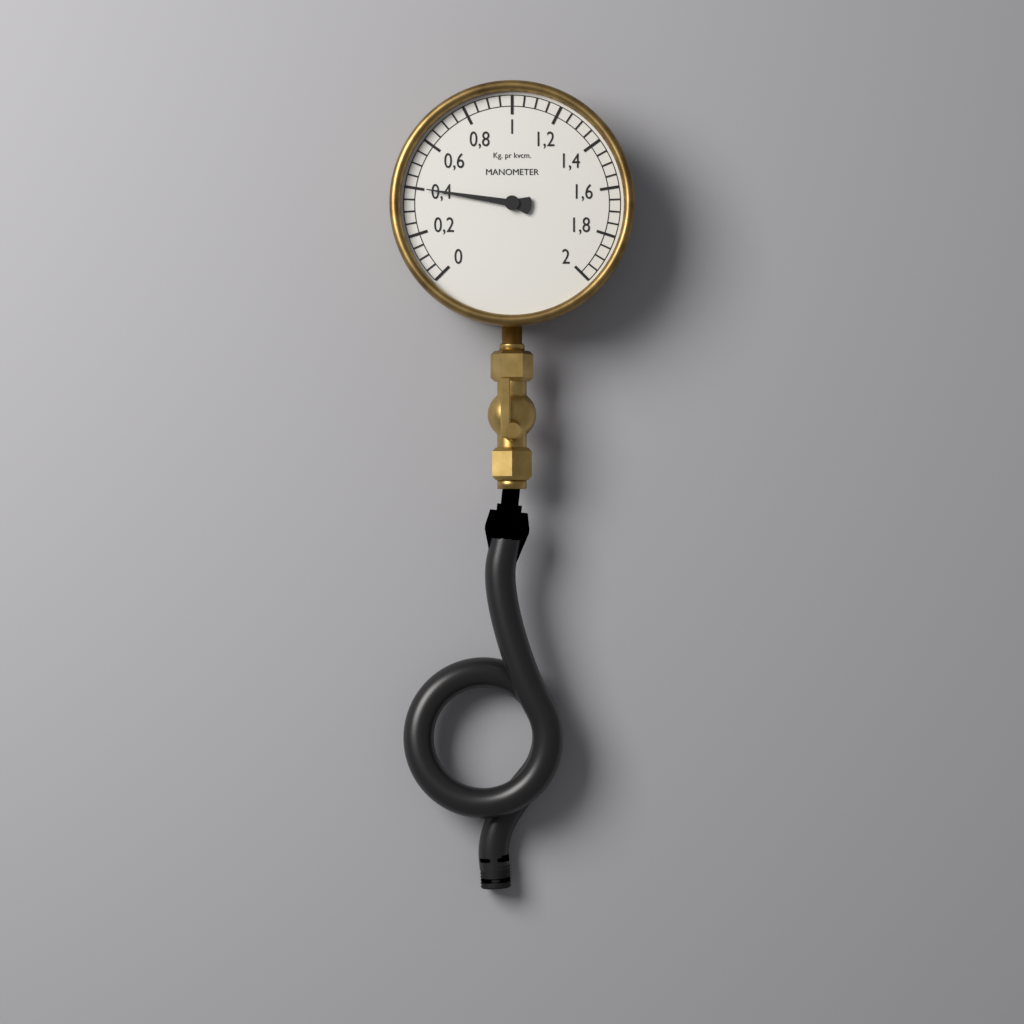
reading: 0.40 kg/cm²
